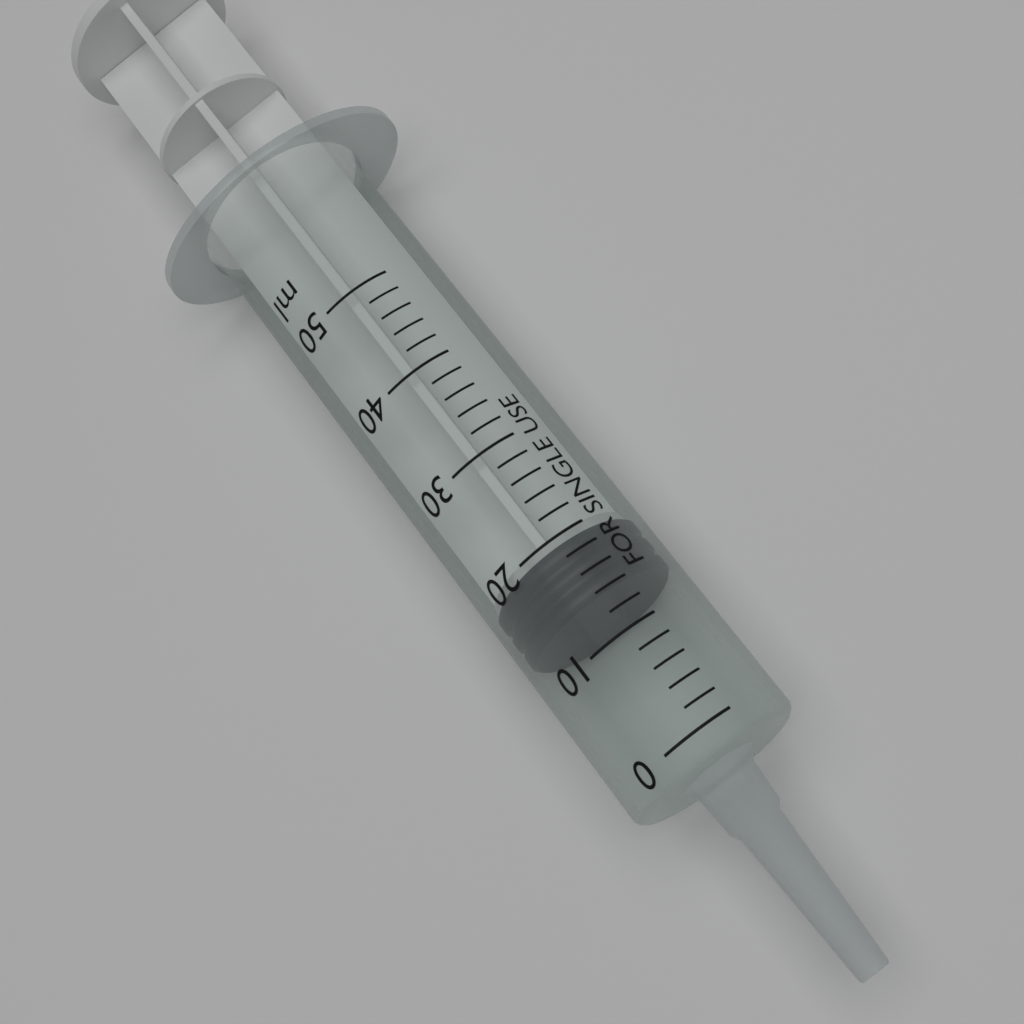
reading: 14 ml
